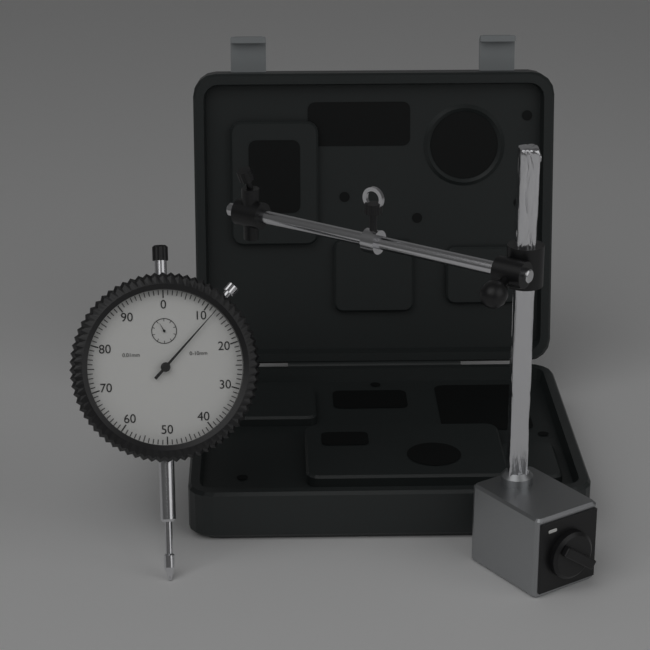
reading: 0.12 mm
